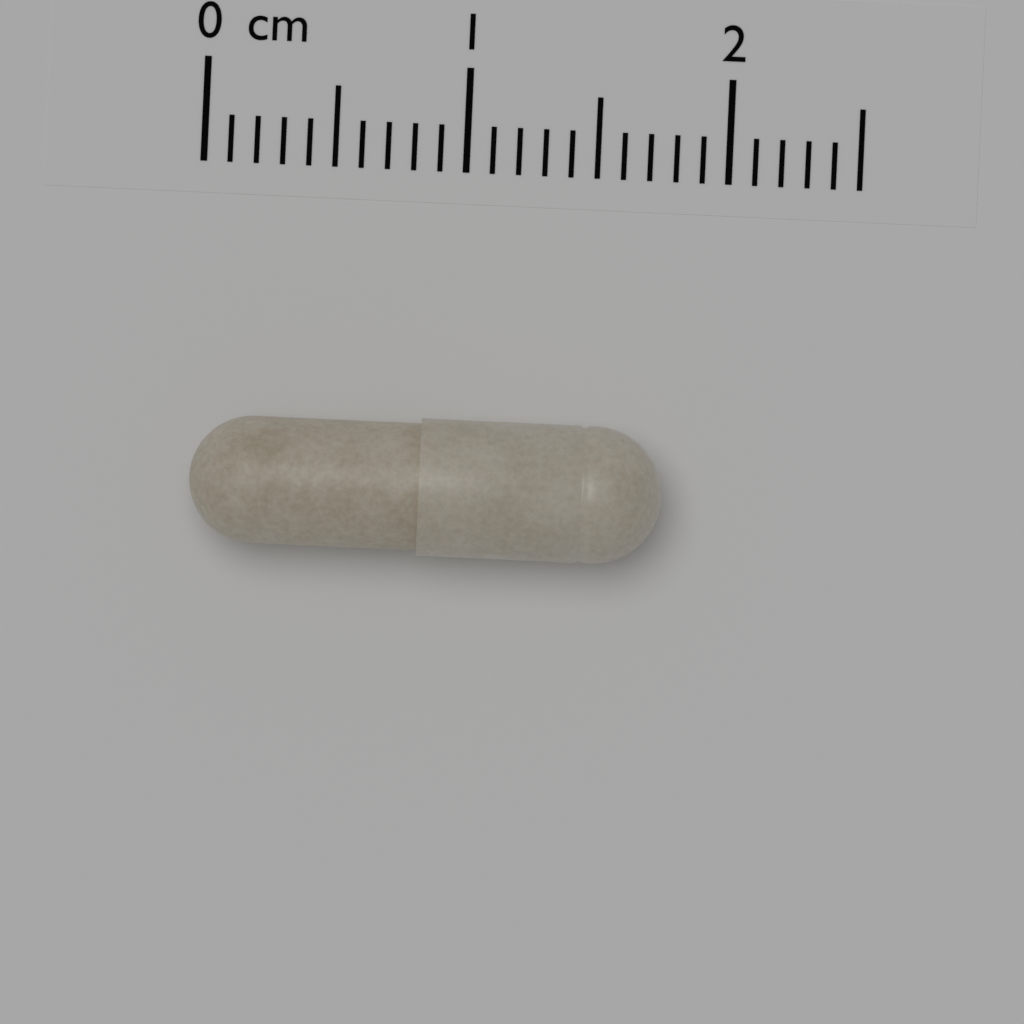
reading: 1.8 cm
